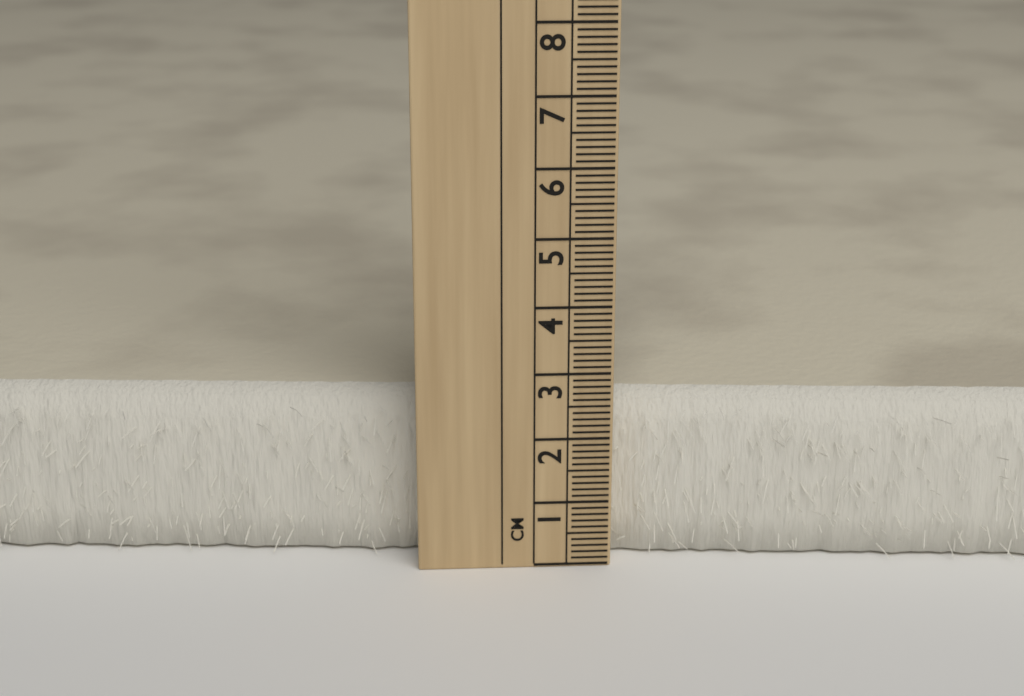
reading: 2.5 cm
